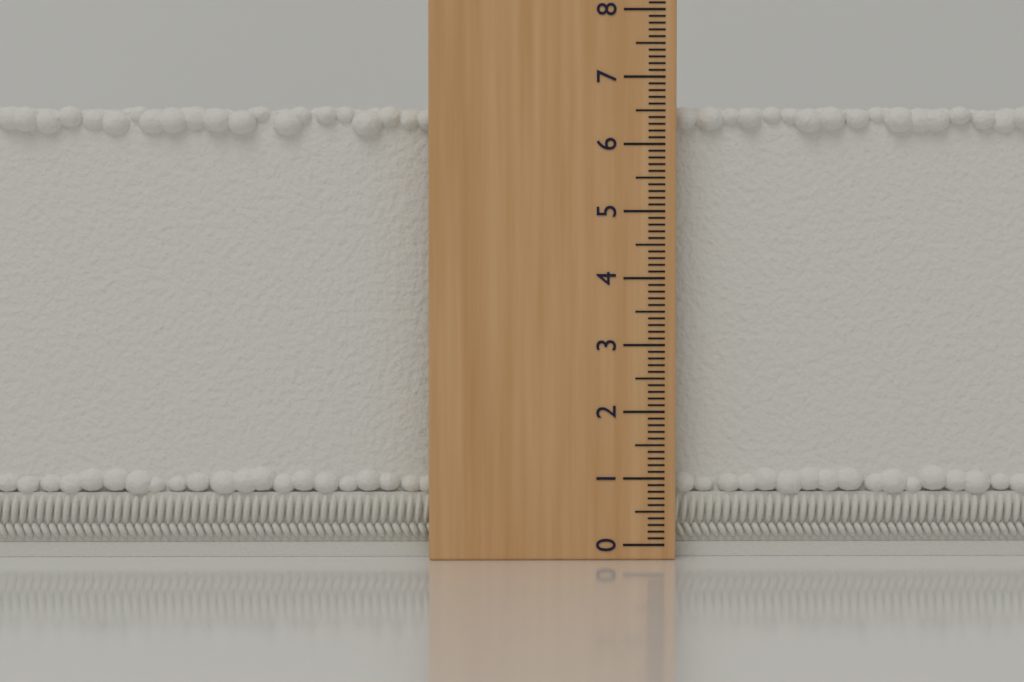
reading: 6.6 (no unit)
